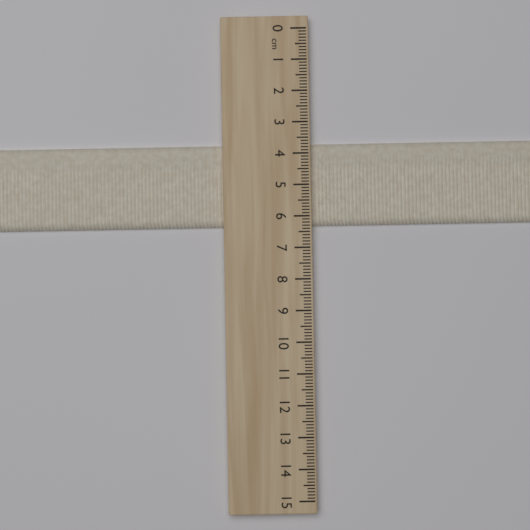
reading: 6.3 cm
